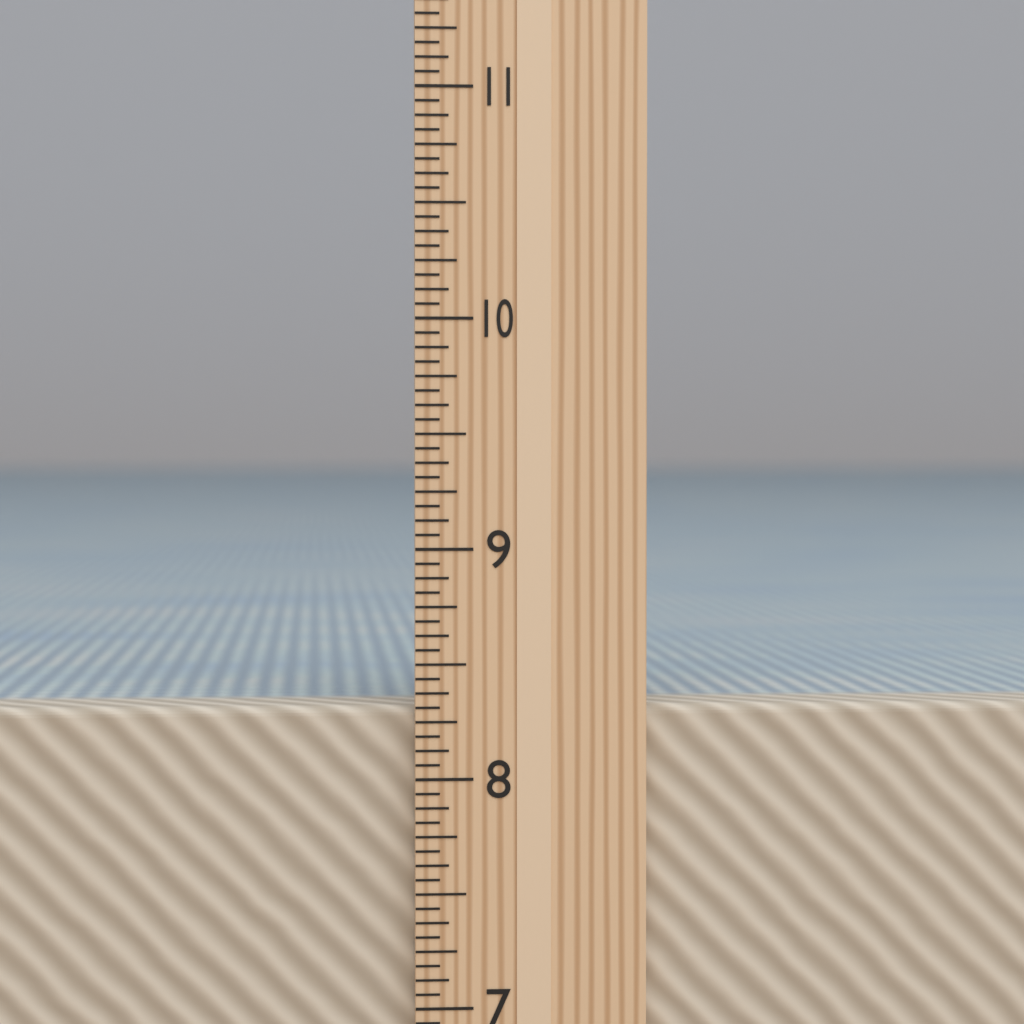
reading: 8.3125 in
